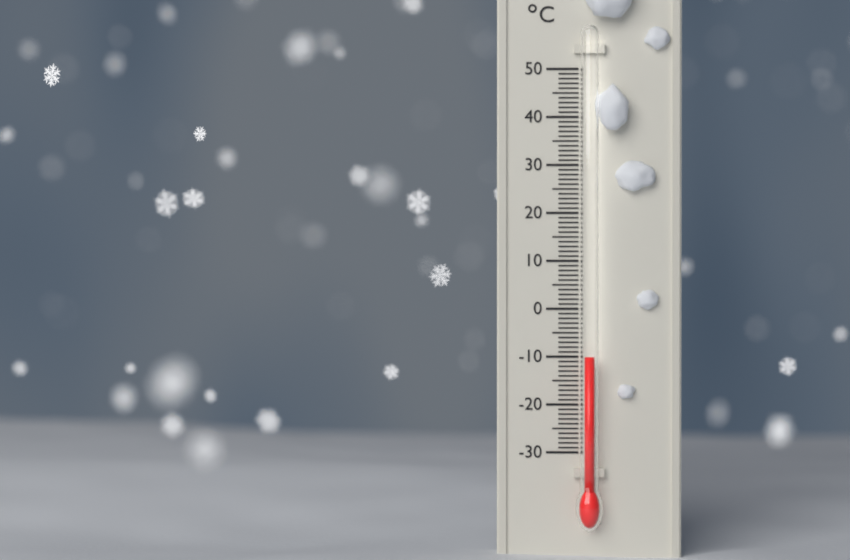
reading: -10 °C
